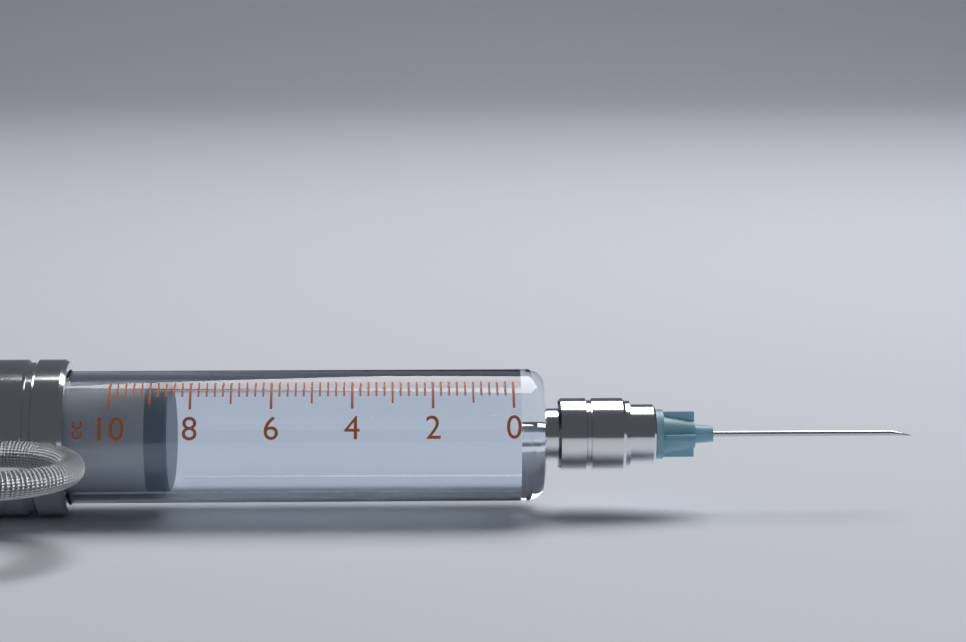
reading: 8.6 cc
